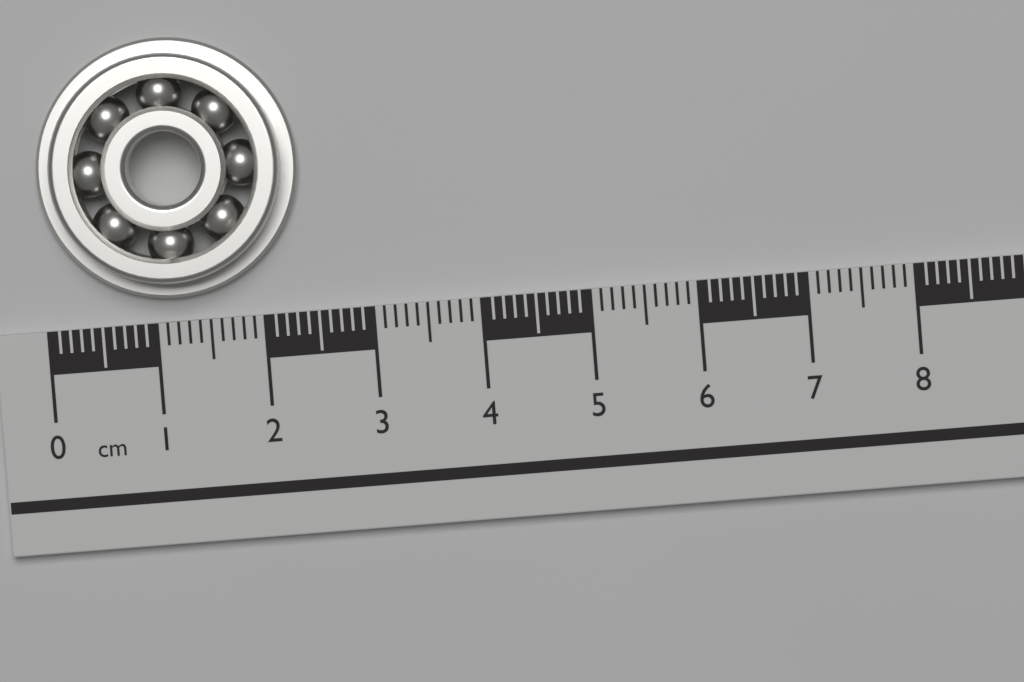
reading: 2.4 cm
